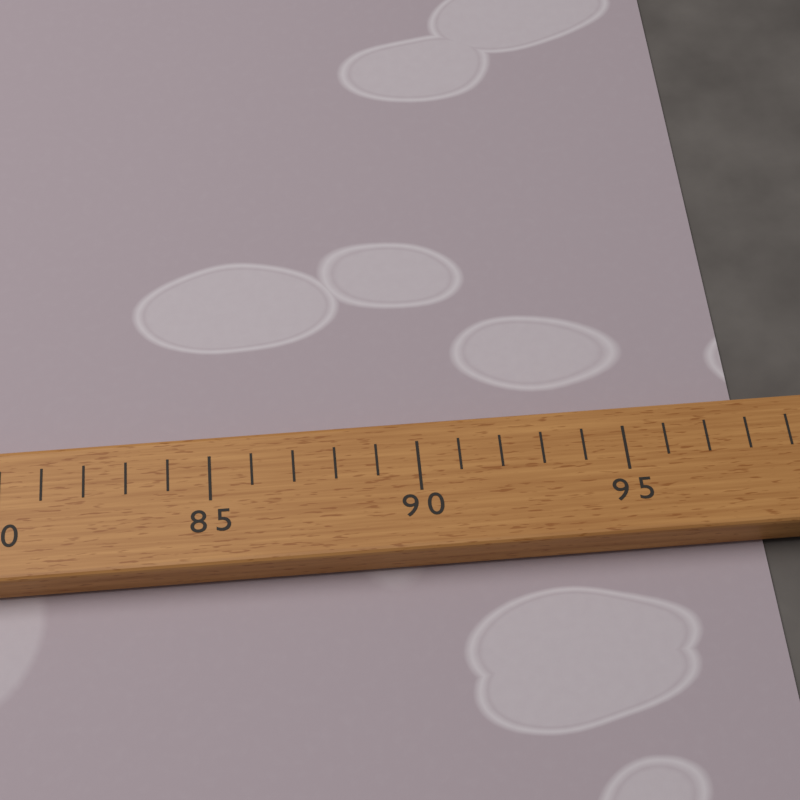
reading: 98 (no unit)
